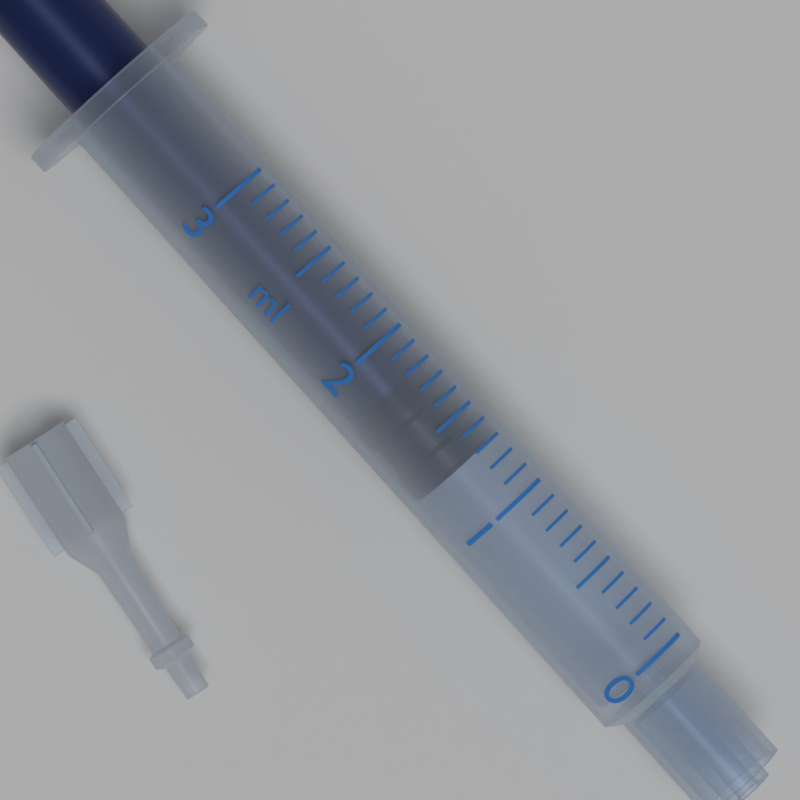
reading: 1.3 ml
